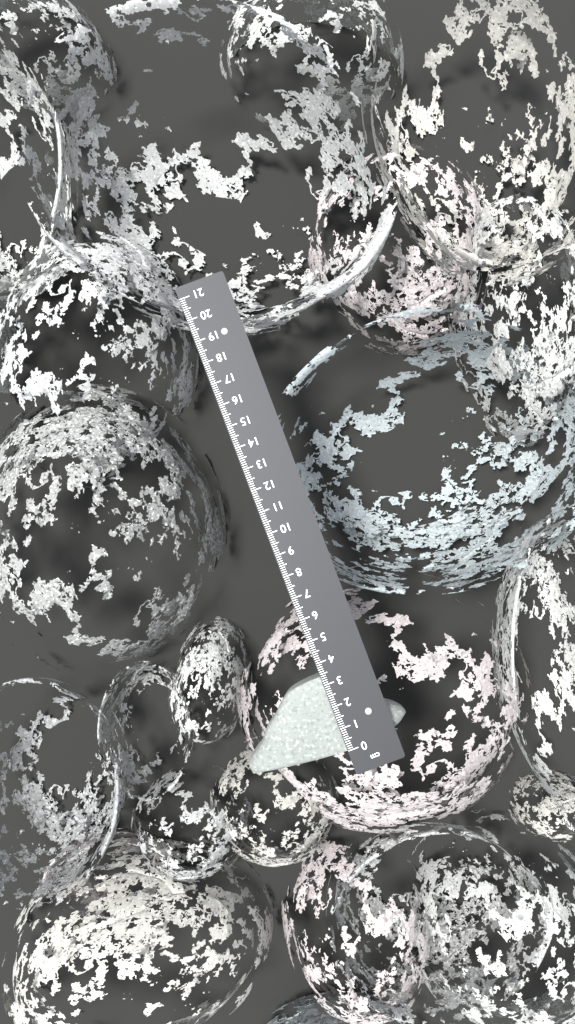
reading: 3.4 cm
